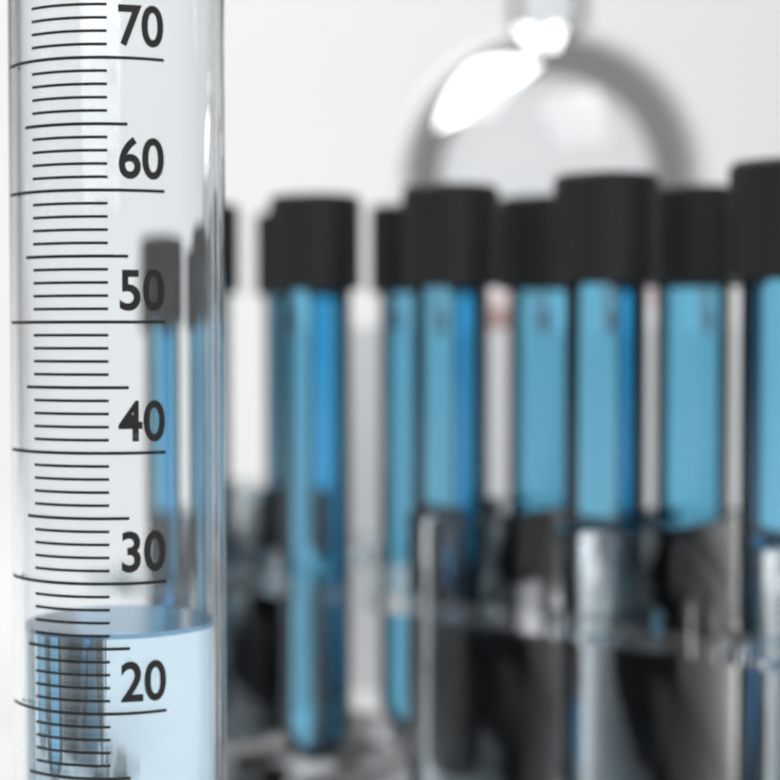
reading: 26 ml
